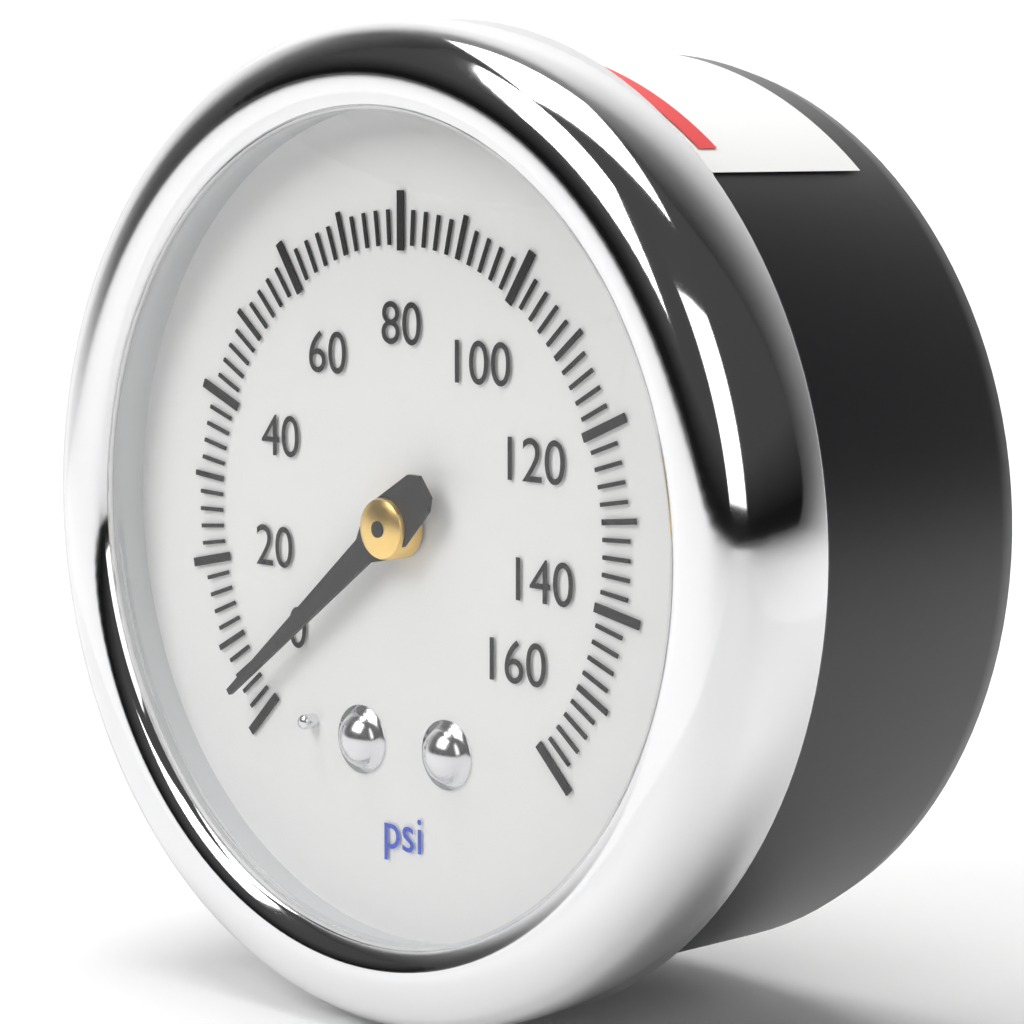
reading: 4 psi
